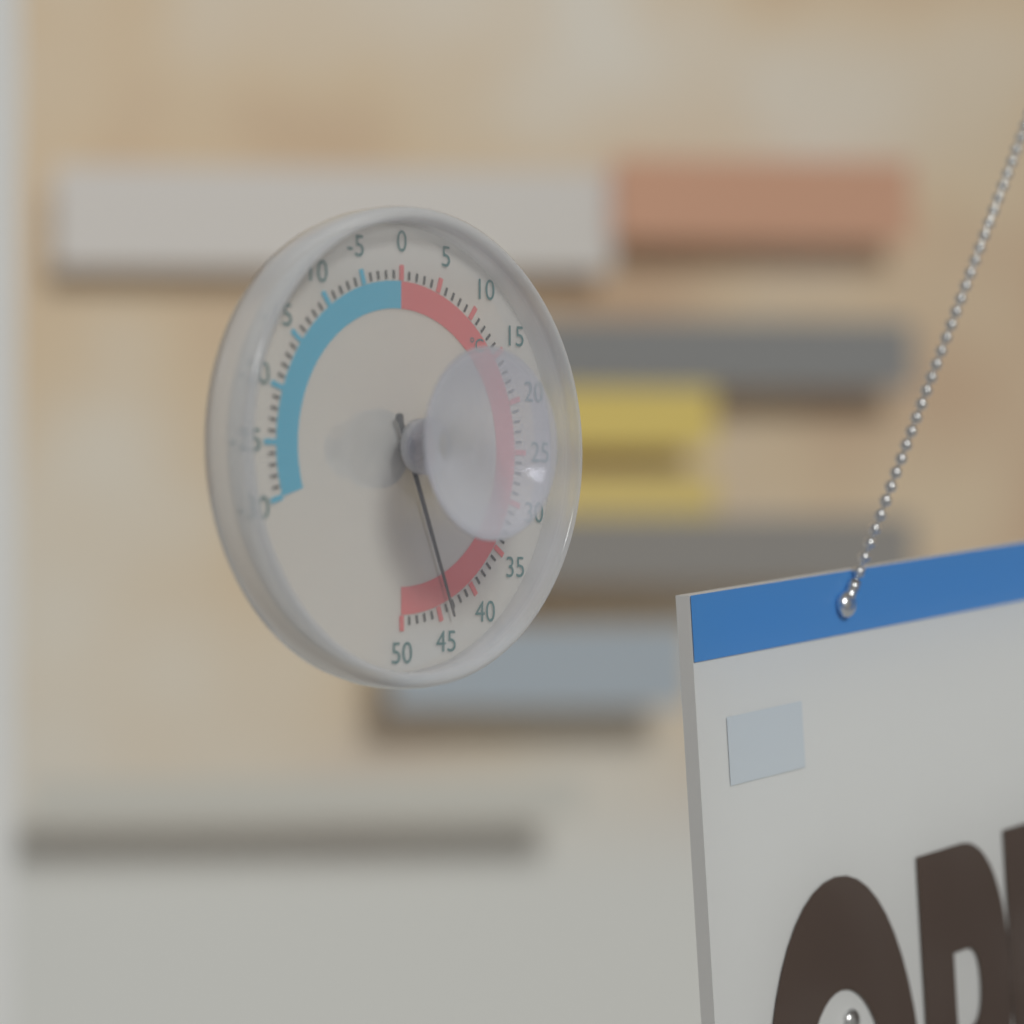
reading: 44 °C
